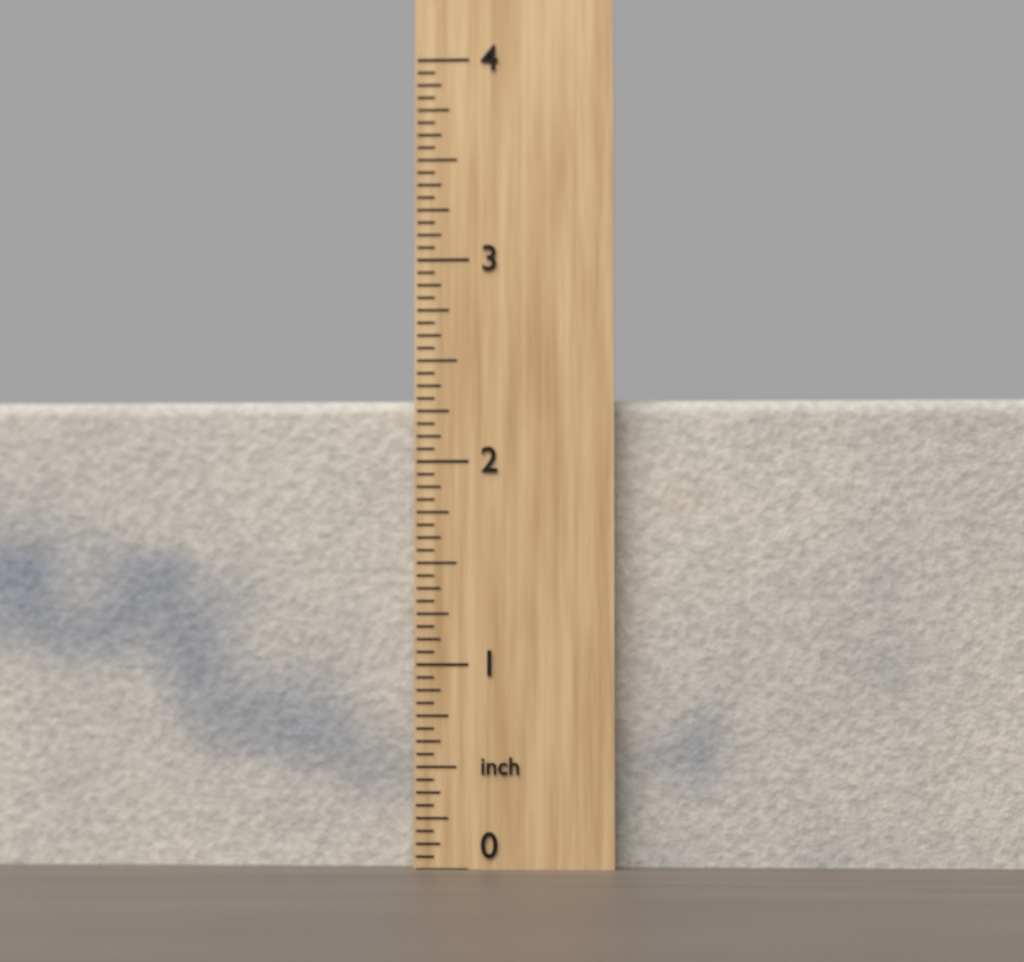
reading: 2.3125 inch
